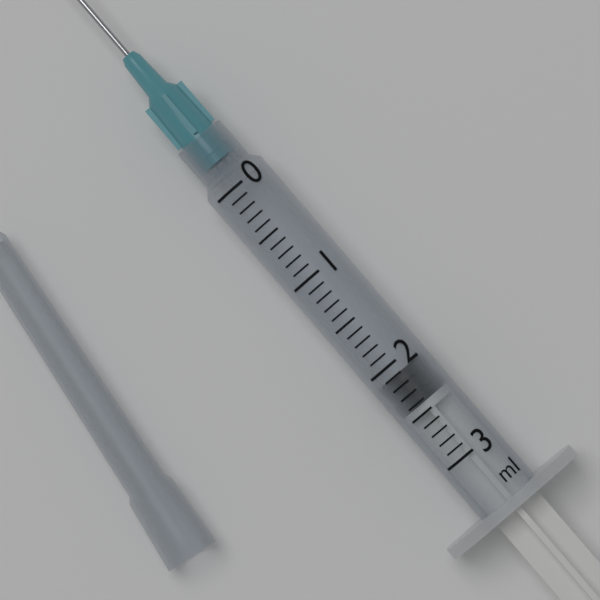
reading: 2.1 ml
